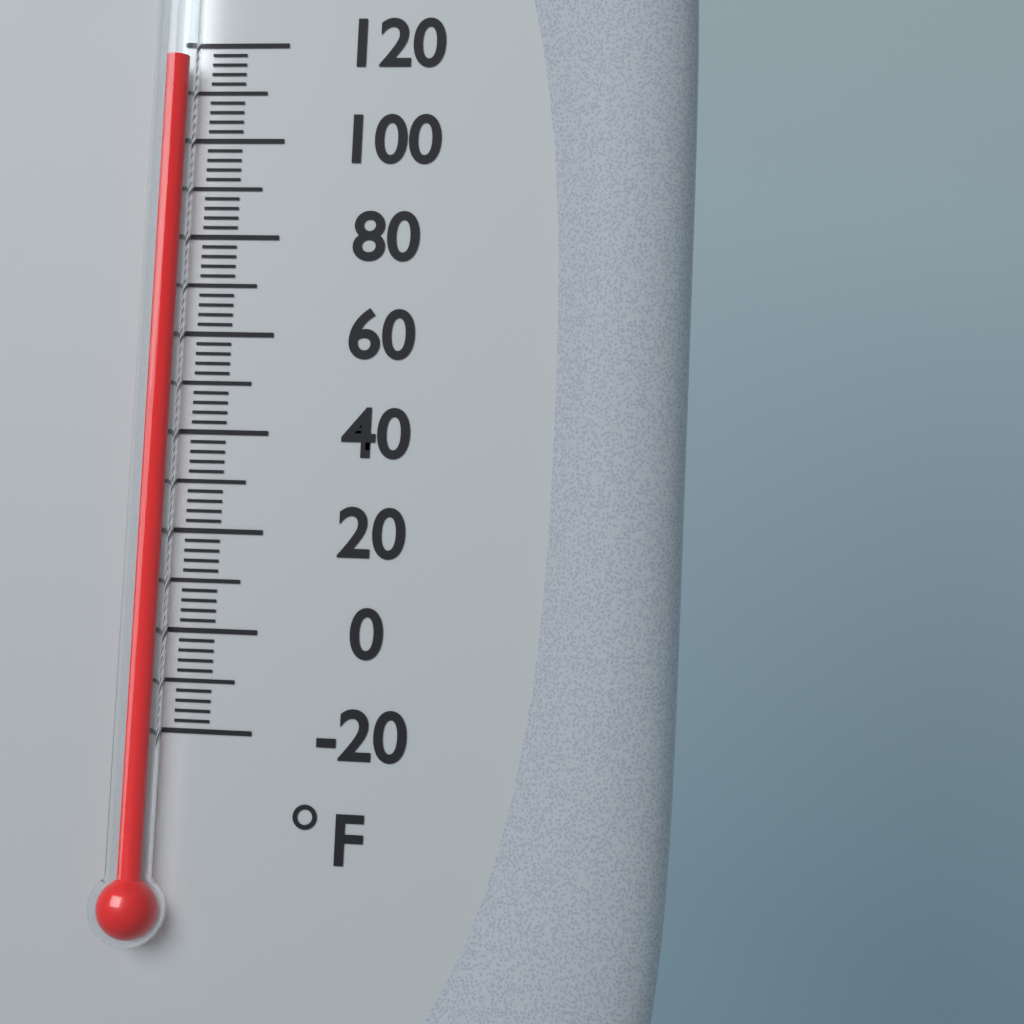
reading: 116 °F
